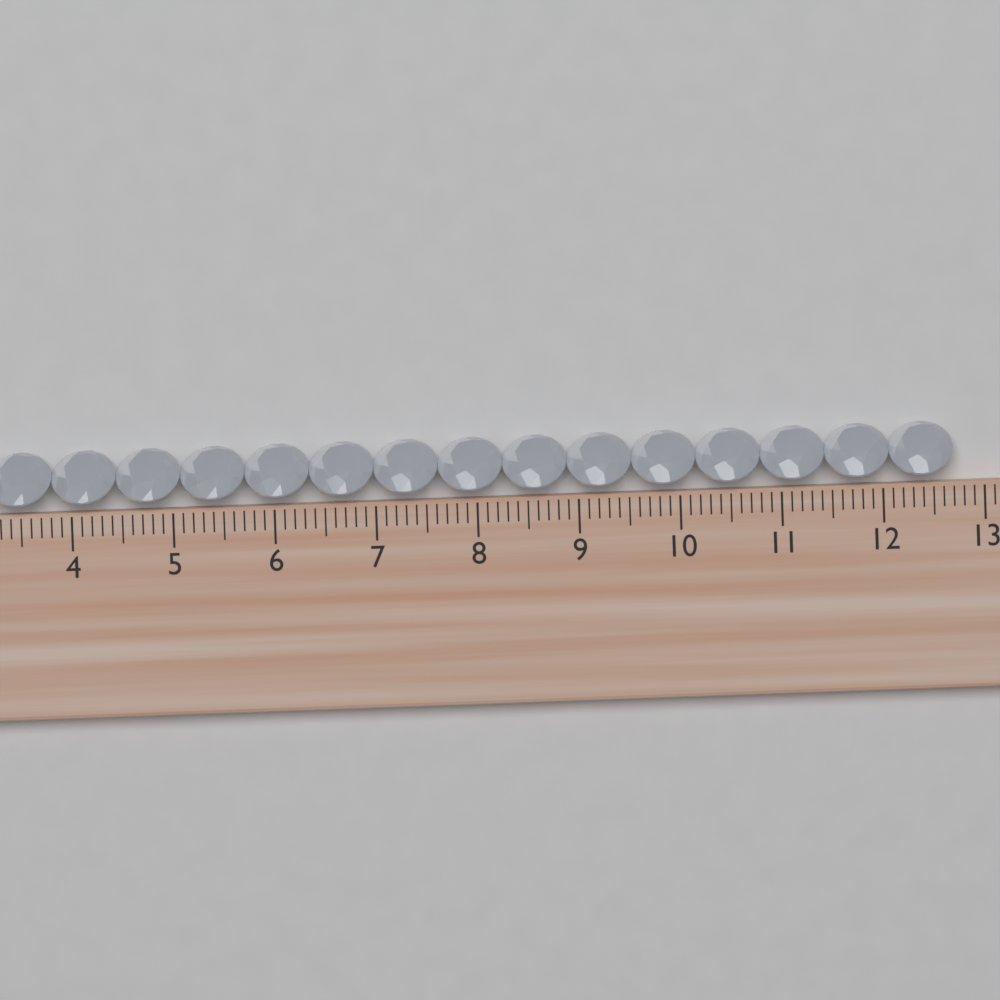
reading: 12.7 cm
